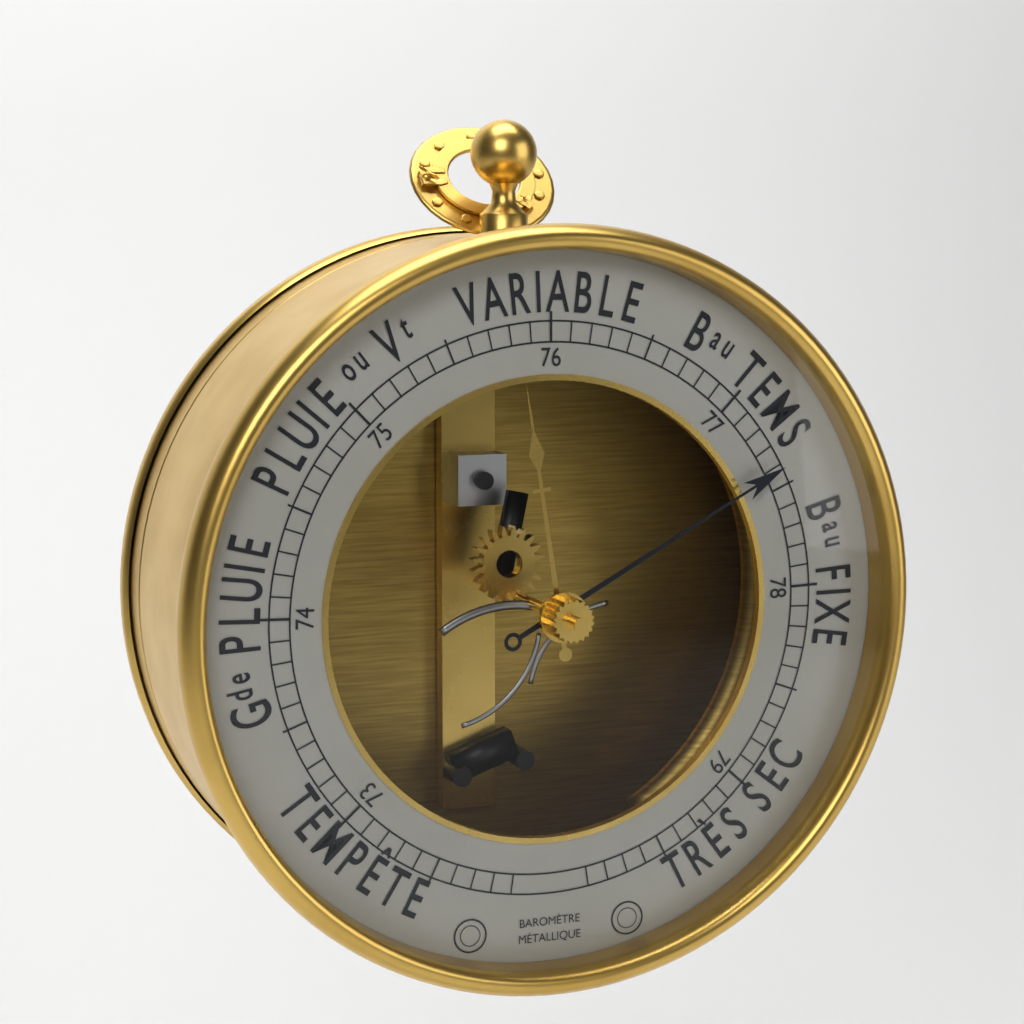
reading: 77.4 (no unit)
